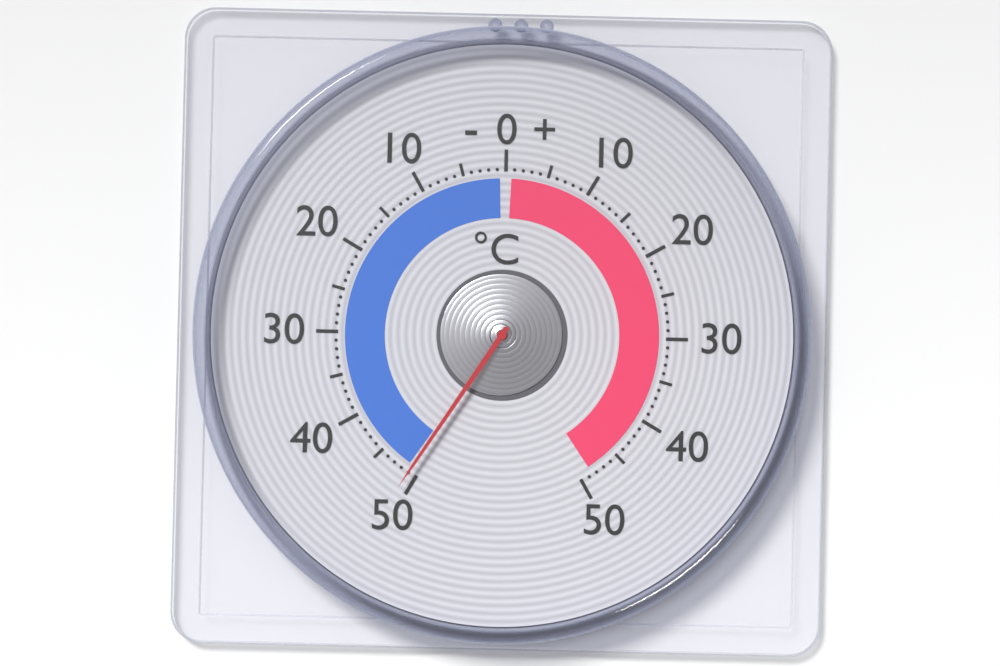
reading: -49 °C
